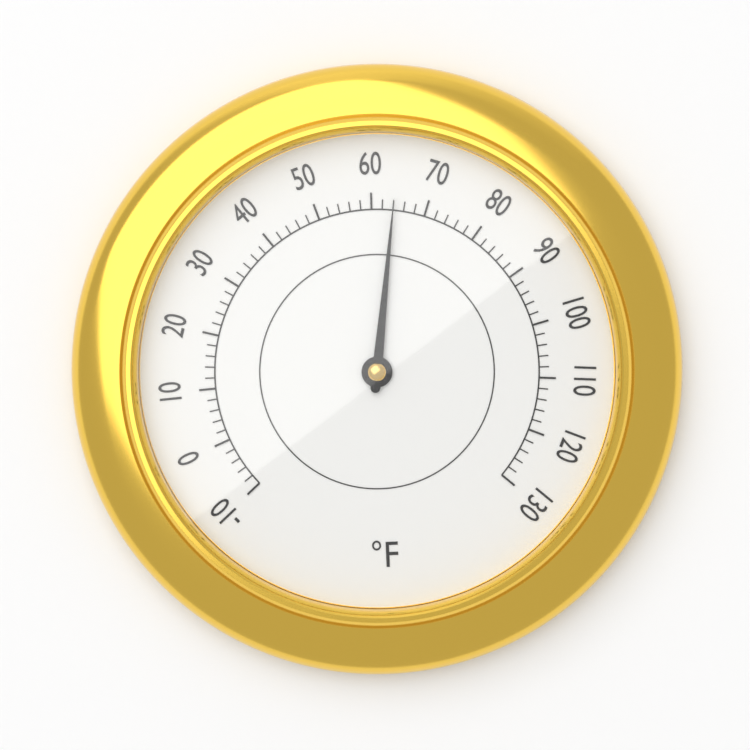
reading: 64 °F
